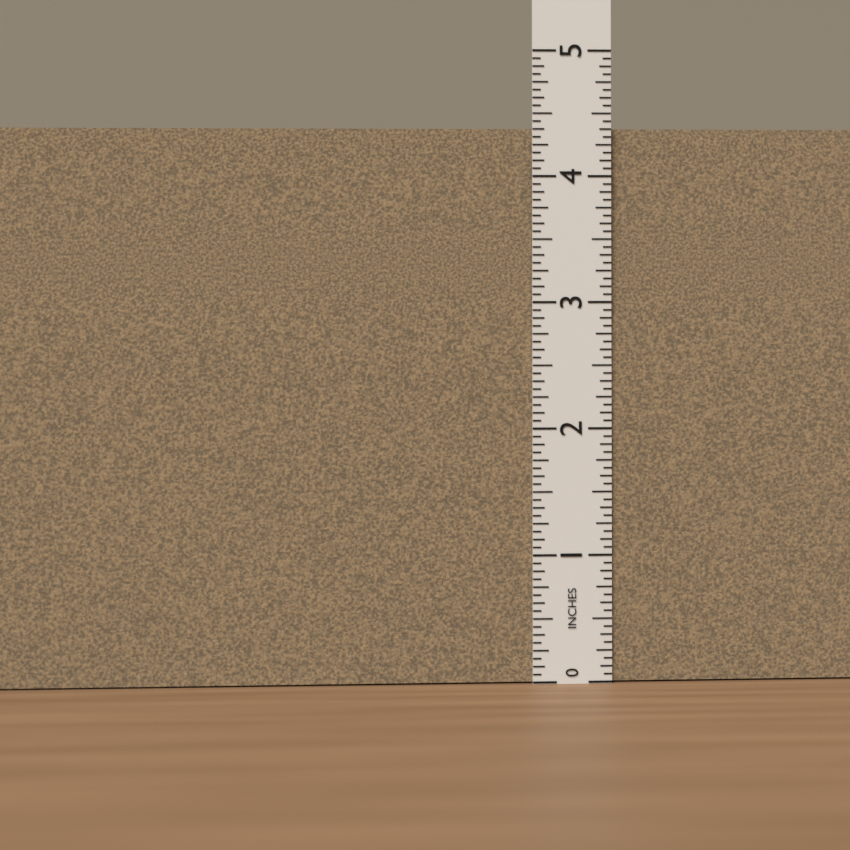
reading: 4.3750 in
